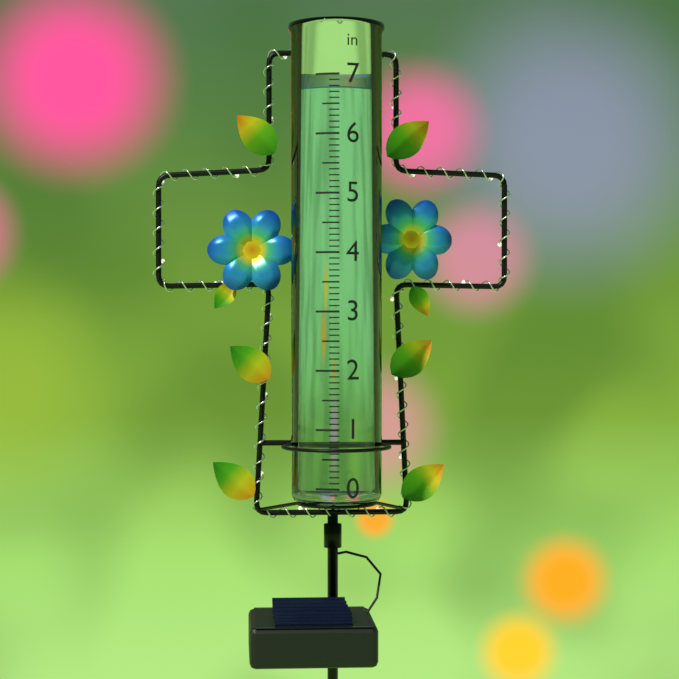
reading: 6.8 in
